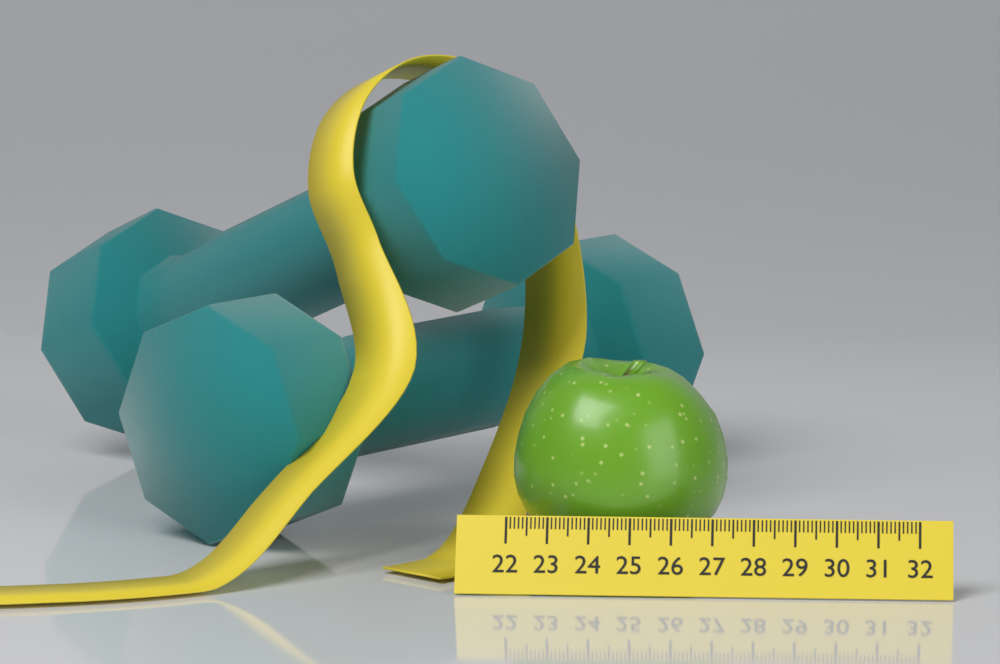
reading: 27.3 (no unit)
